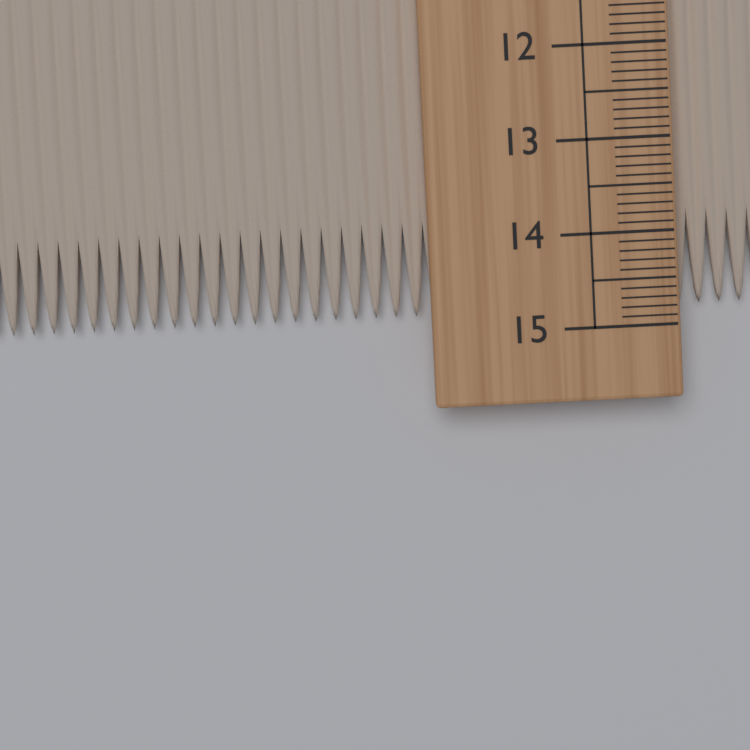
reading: 14.8 cm
